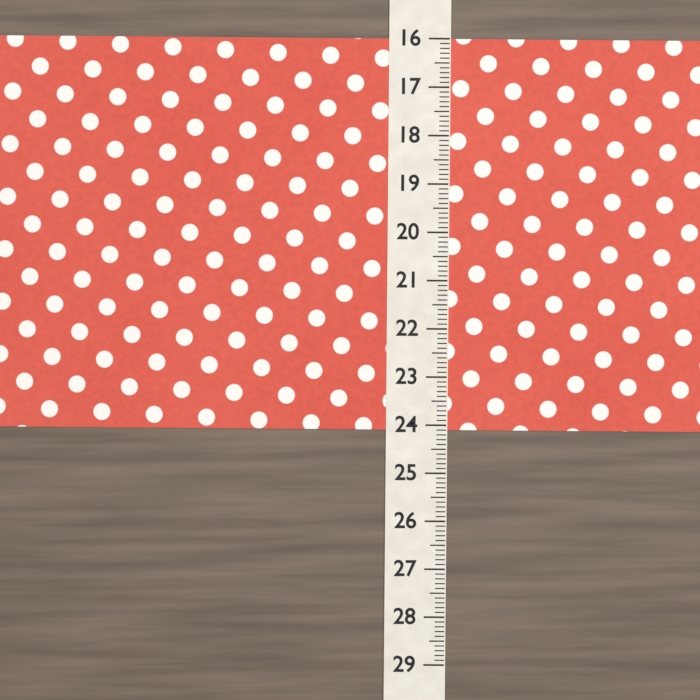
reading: 24.1 (no unit)
